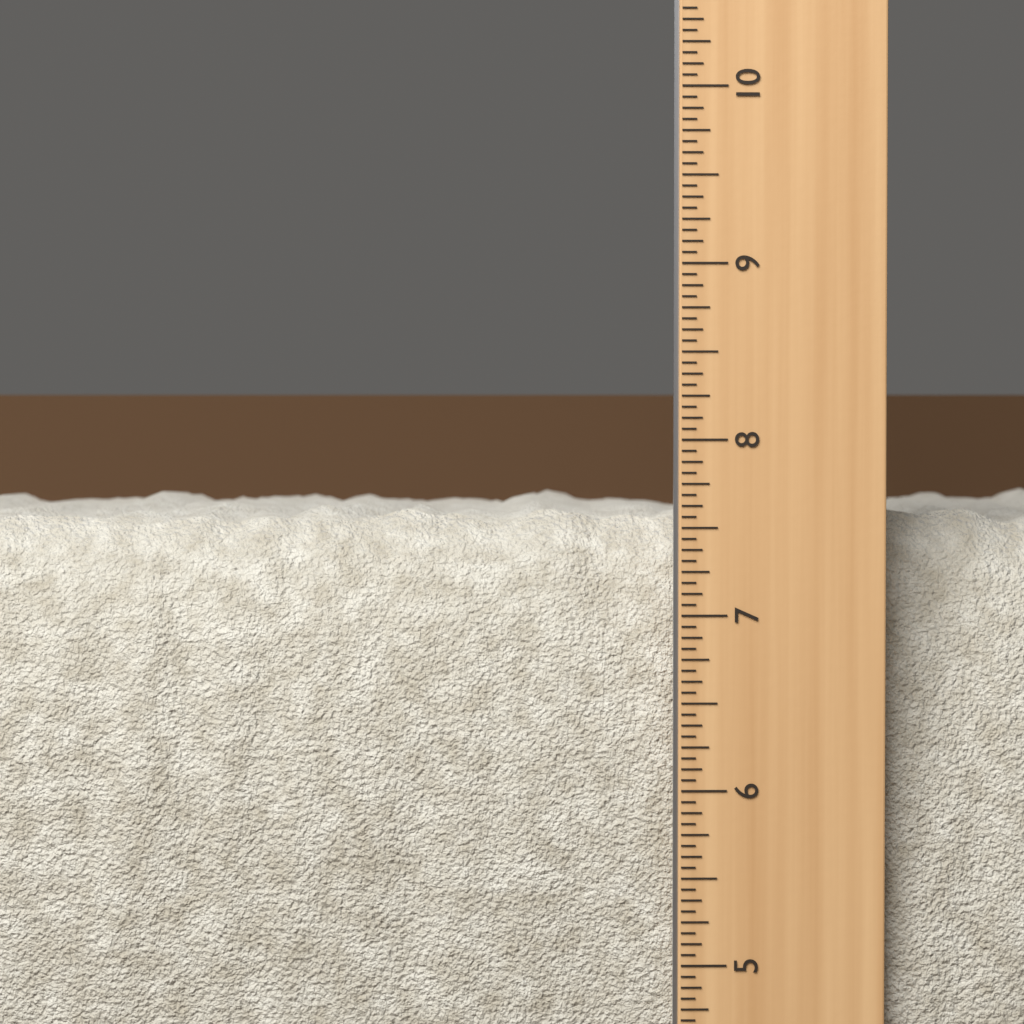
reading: 7.6250 in
